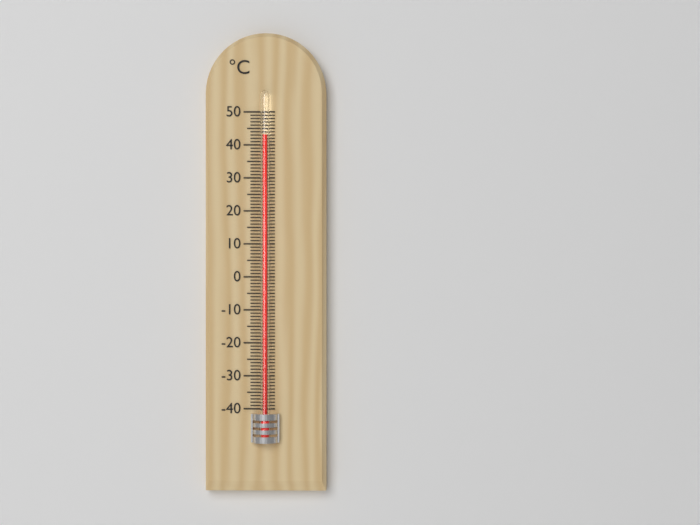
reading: 43 °C
